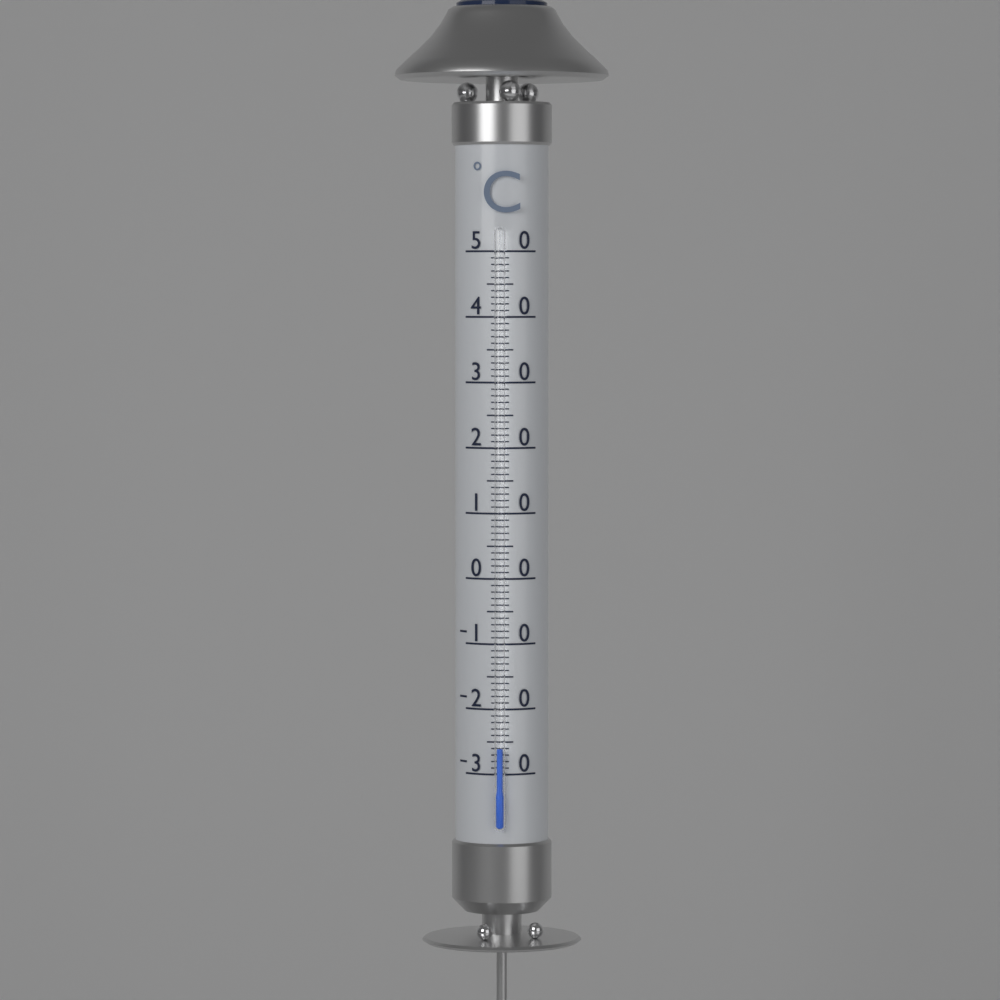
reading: -26 °C
